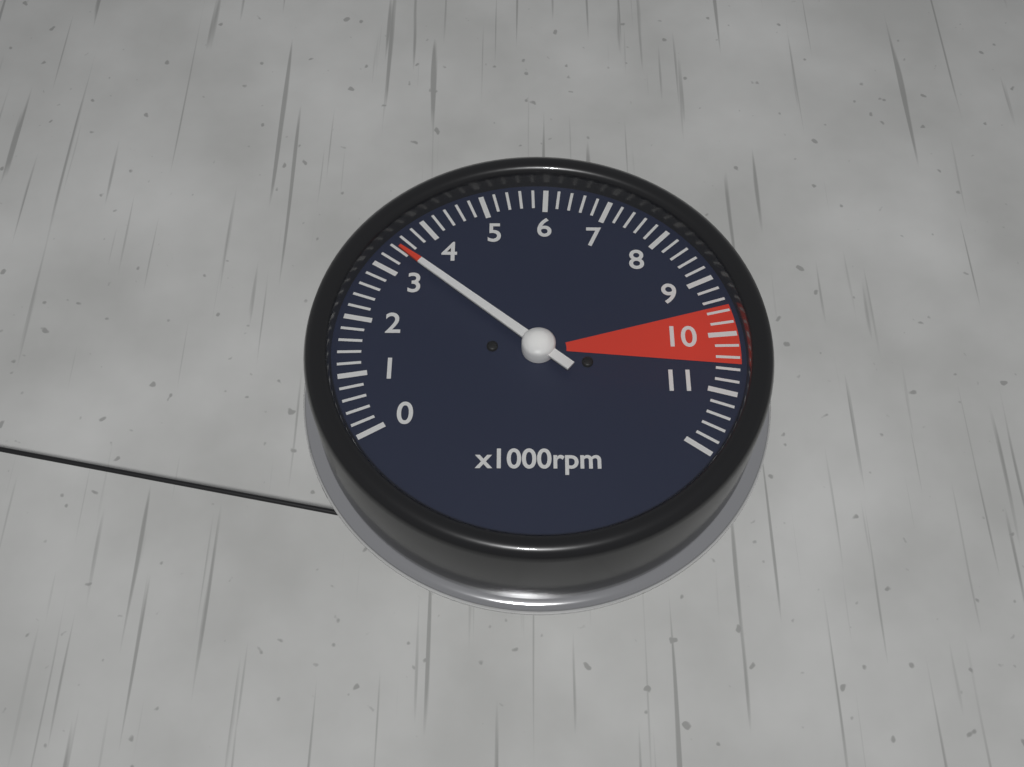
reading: 3400 rpm
